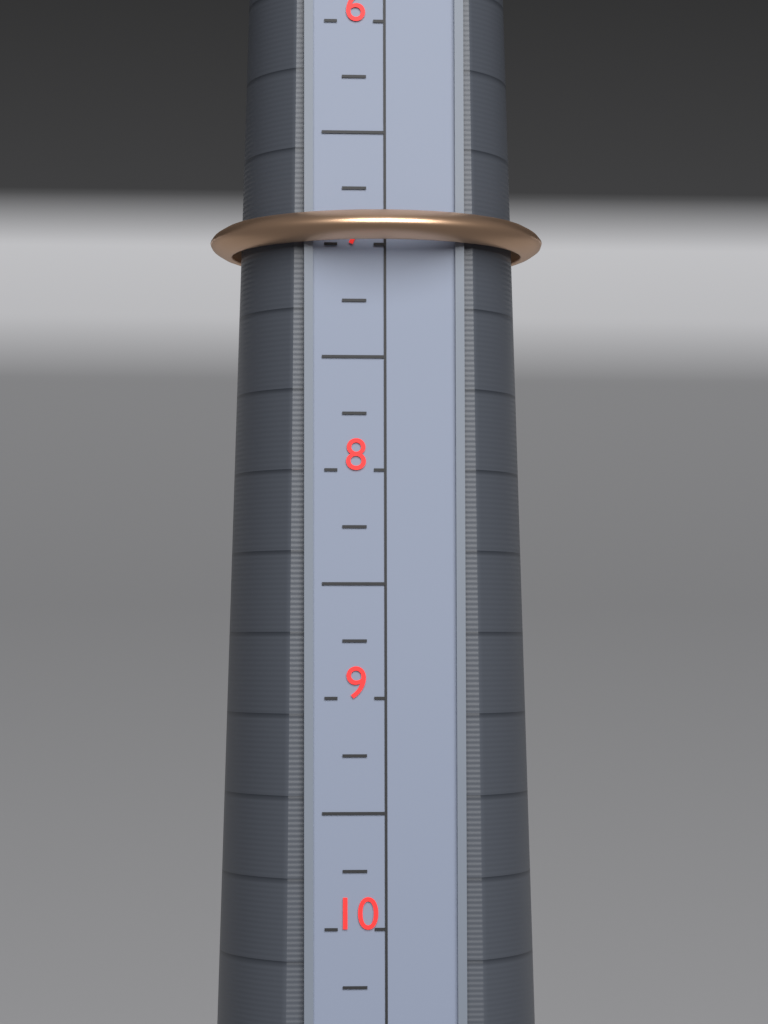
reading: 7.00 (no unit)
